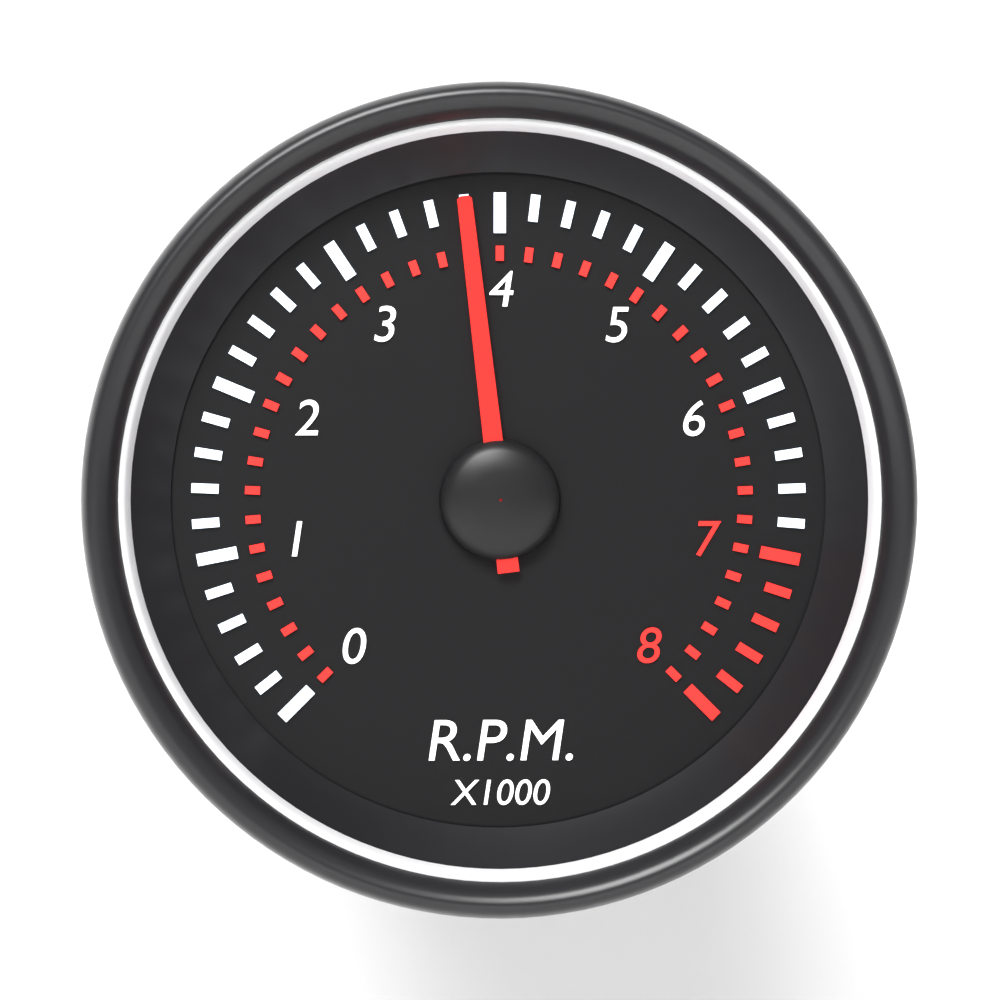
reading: 3.8 x1000 RPM
